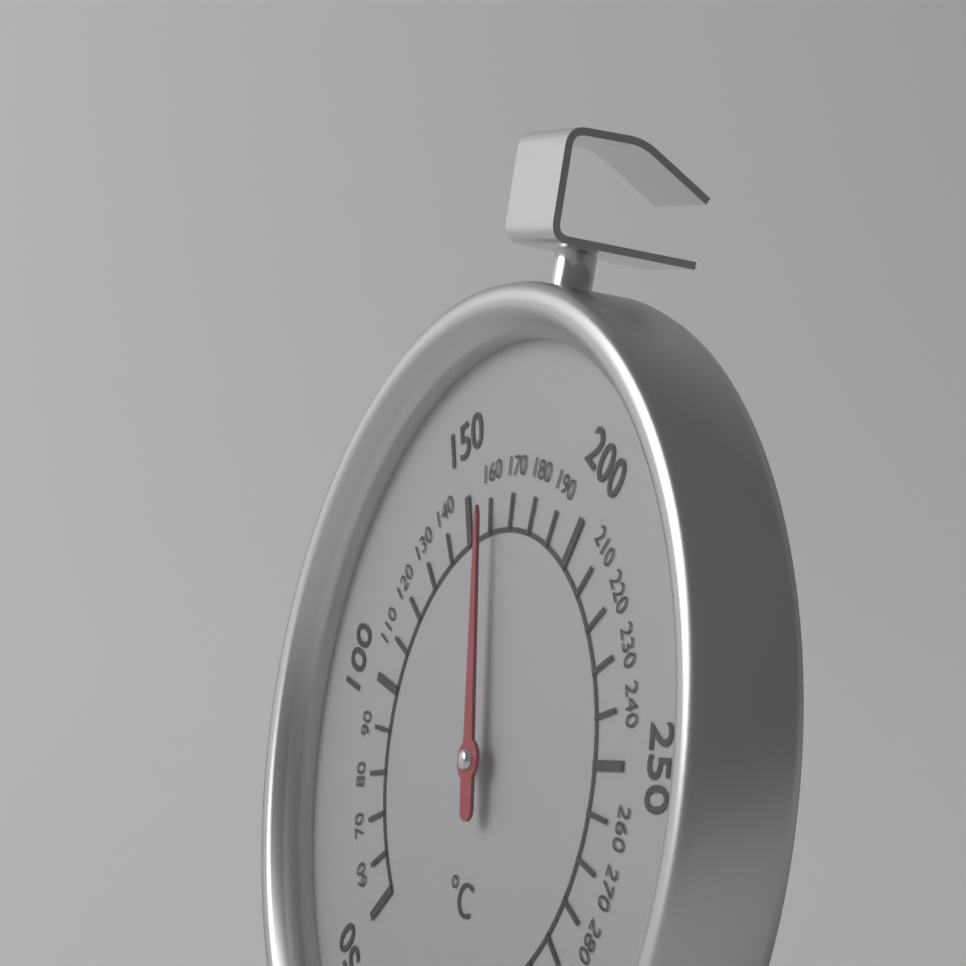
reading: 160 °C
